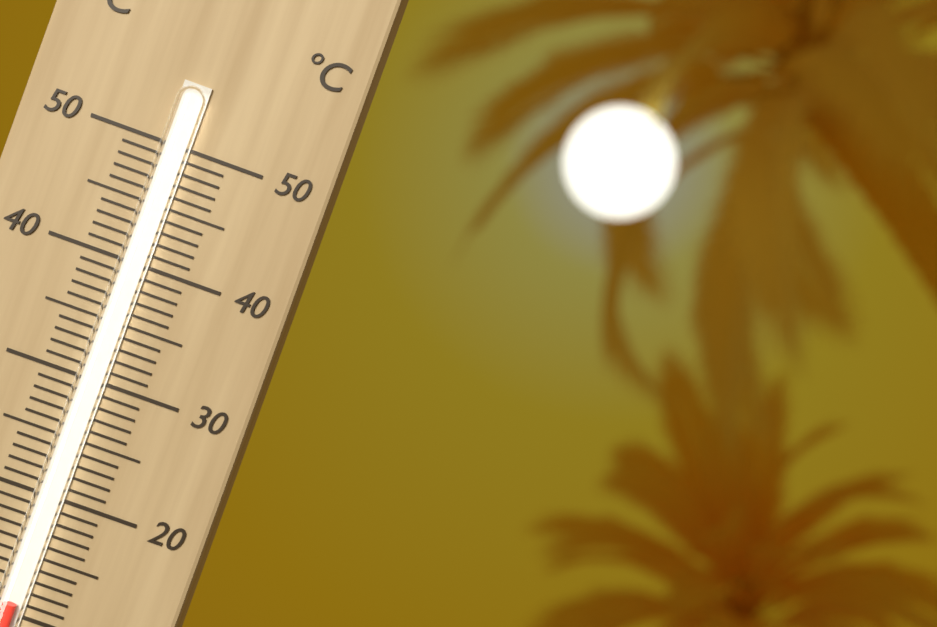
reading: 11 °C
